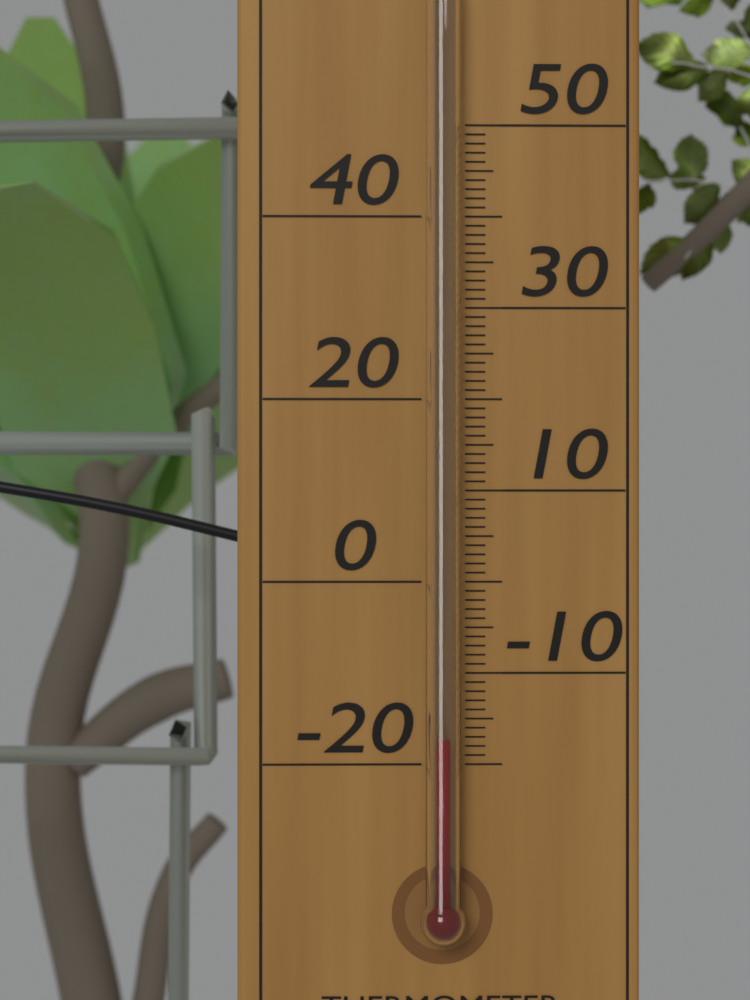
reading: -17 °C
